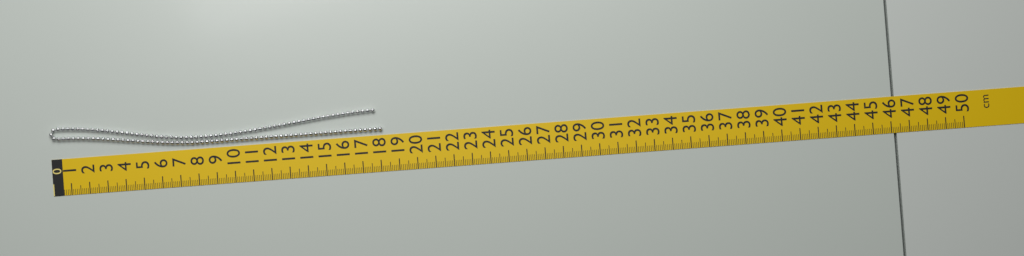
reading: 18.2 cm
